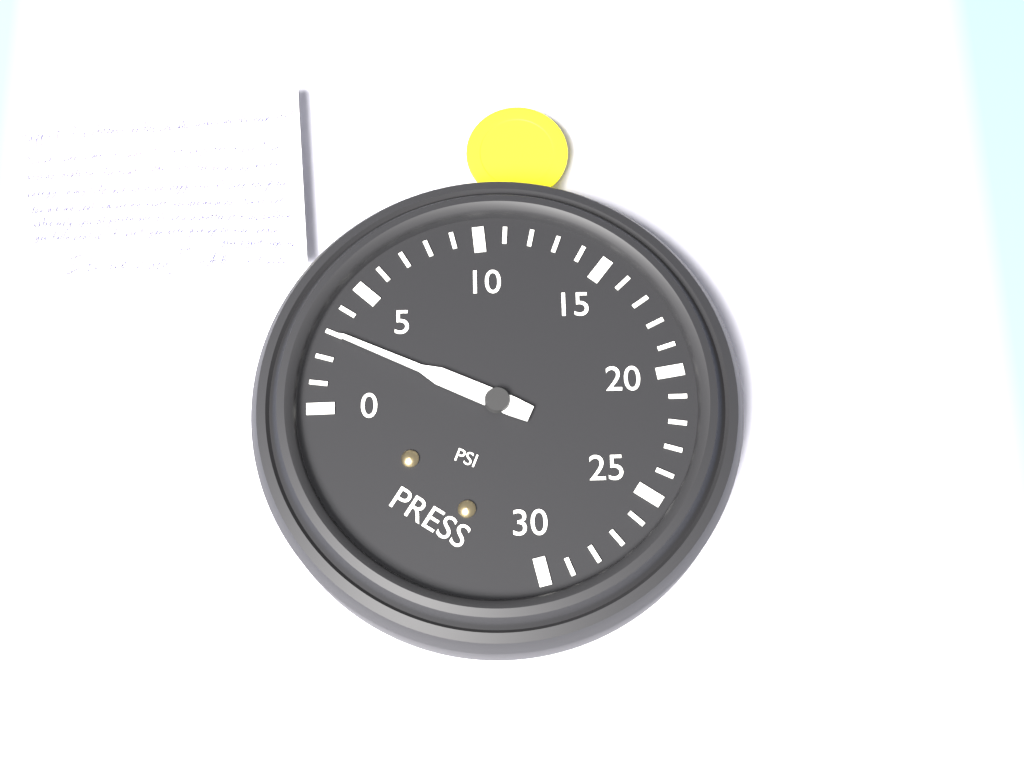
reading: 3 psi
